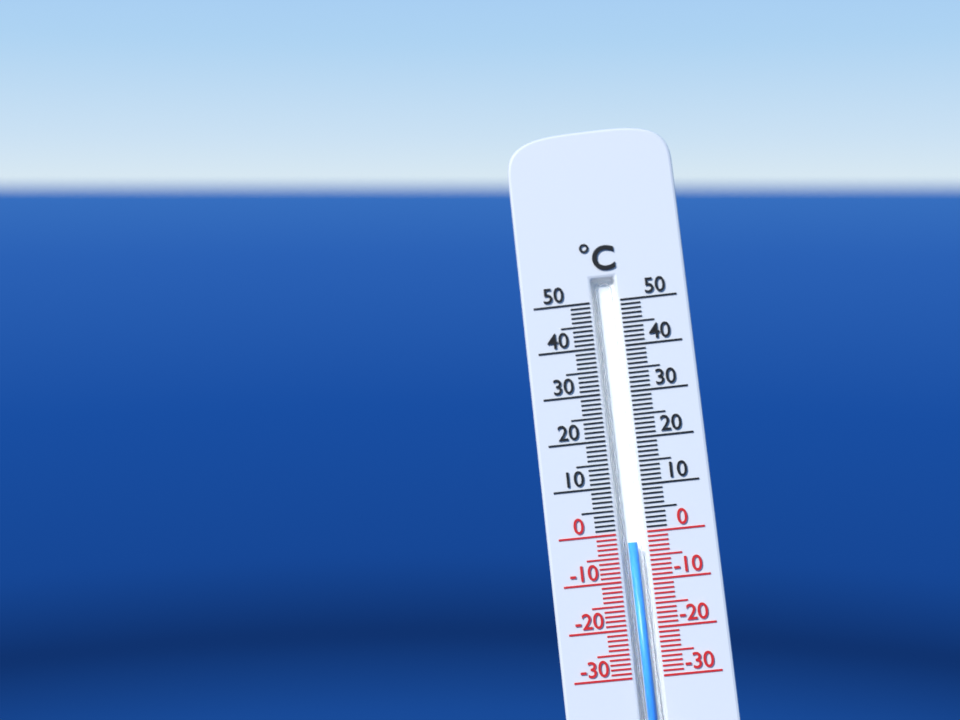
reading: -2 °C
